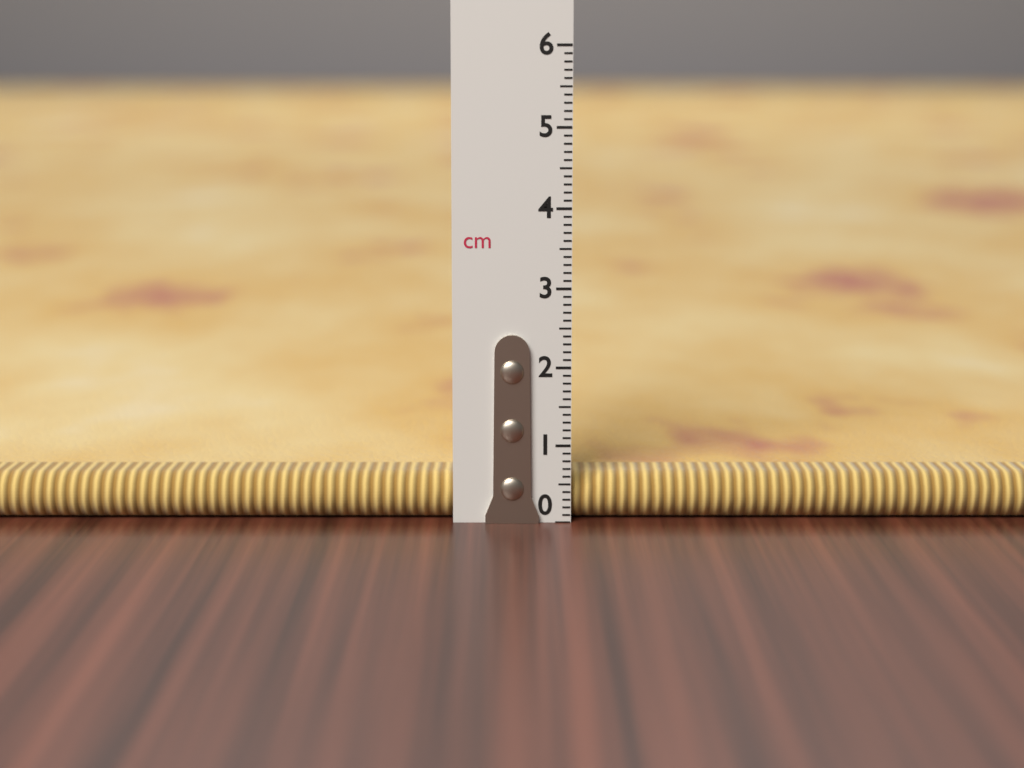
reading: 0.6 cm
